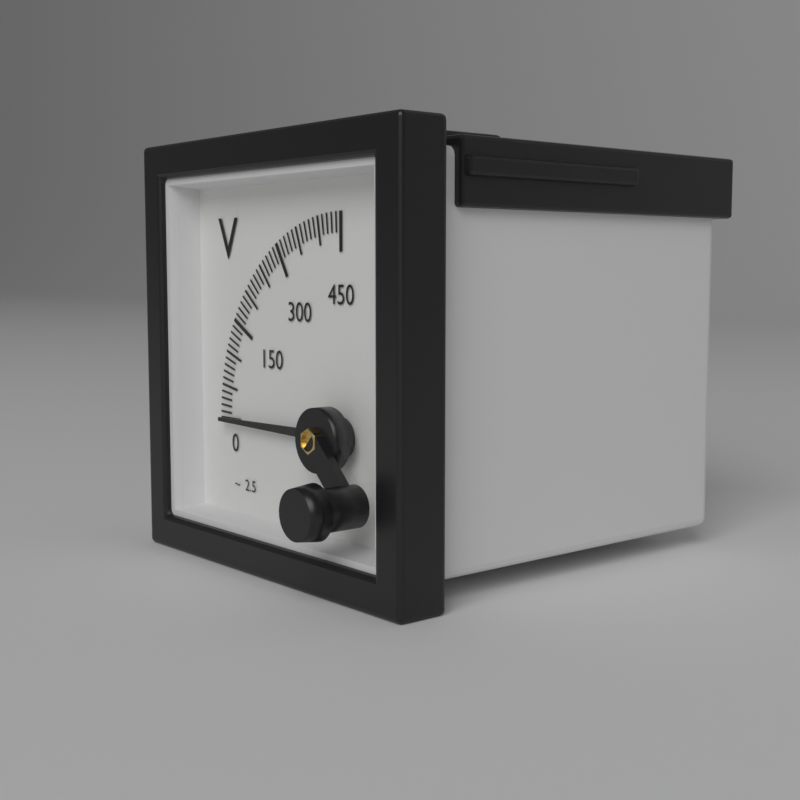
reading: 0 V
